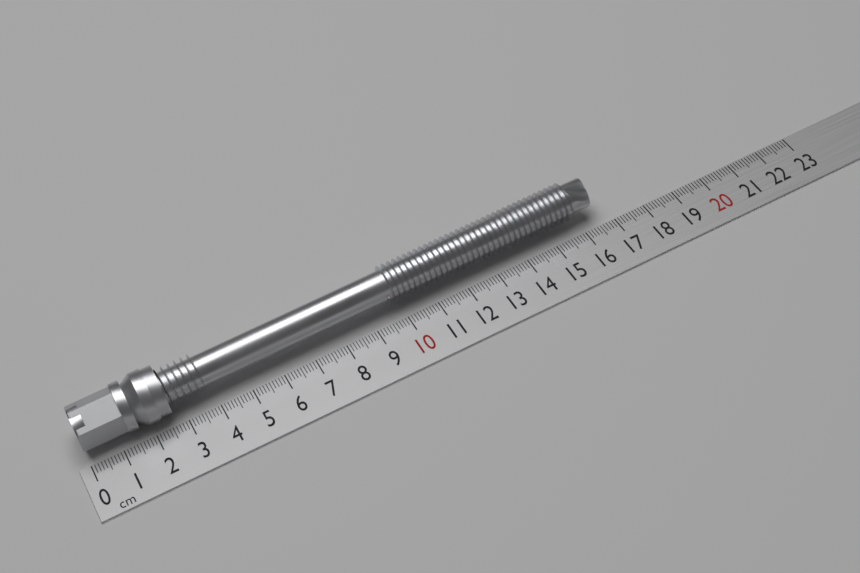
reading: 16.6 cm
